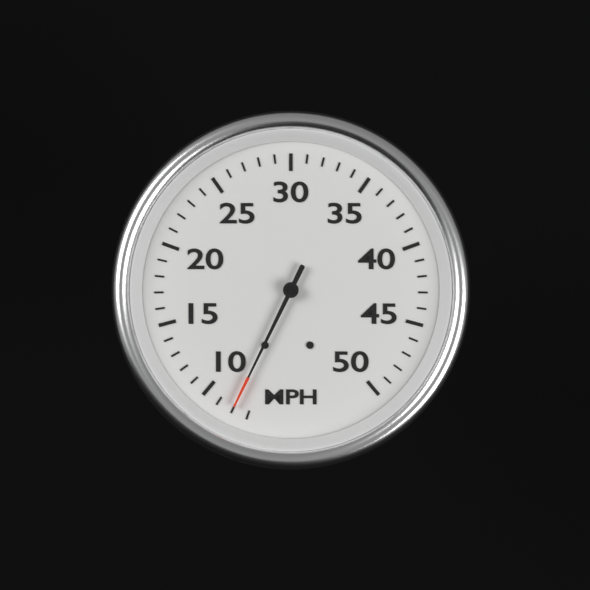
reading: 8 MPH
